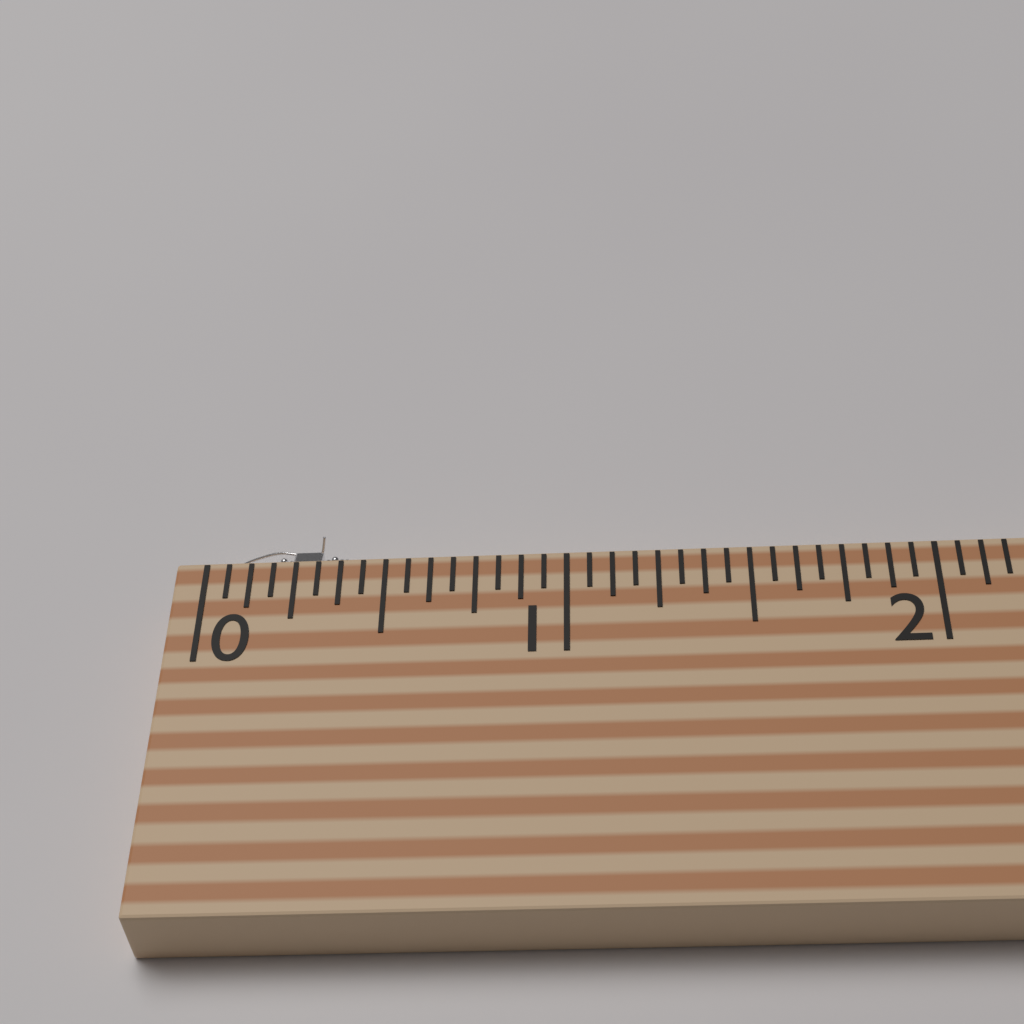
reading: 0.3750 (no unit)
